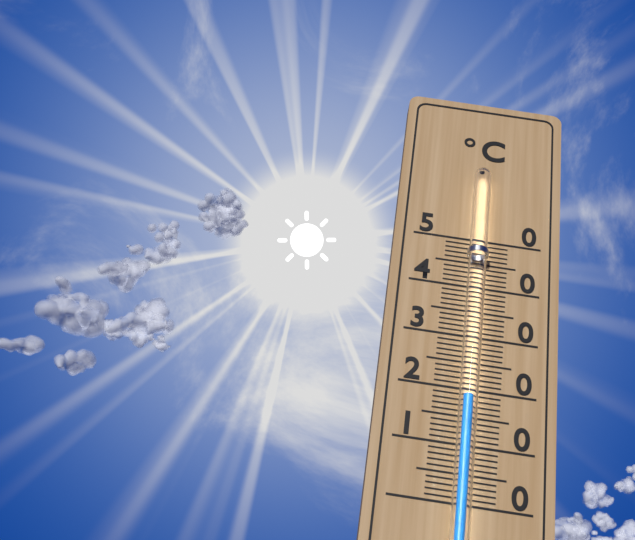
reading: 18 °C
